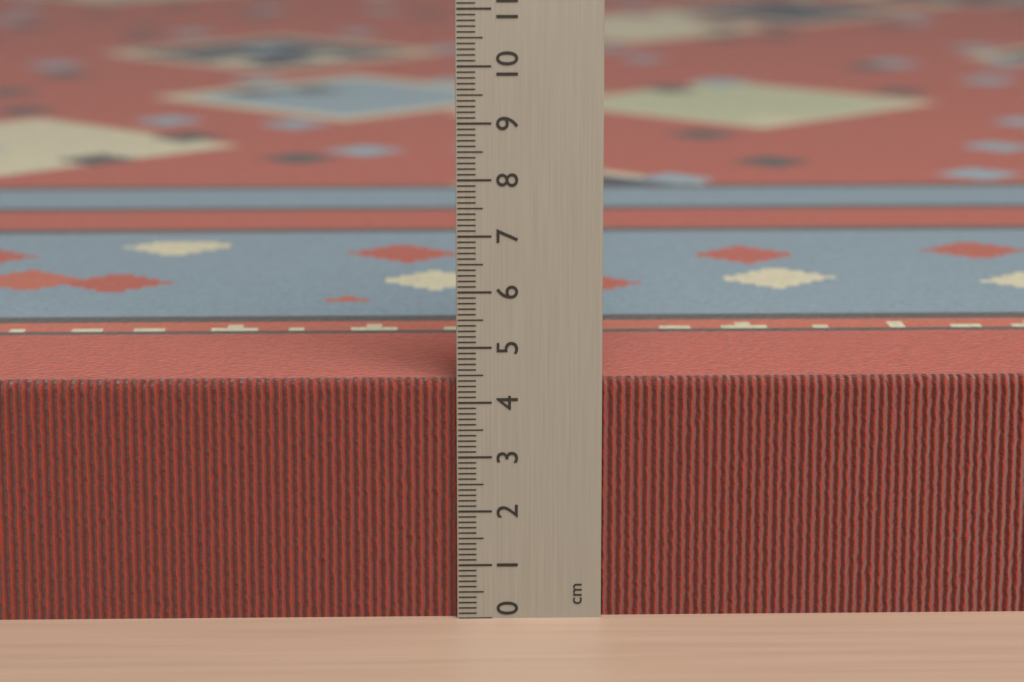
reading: 4.4 cm
